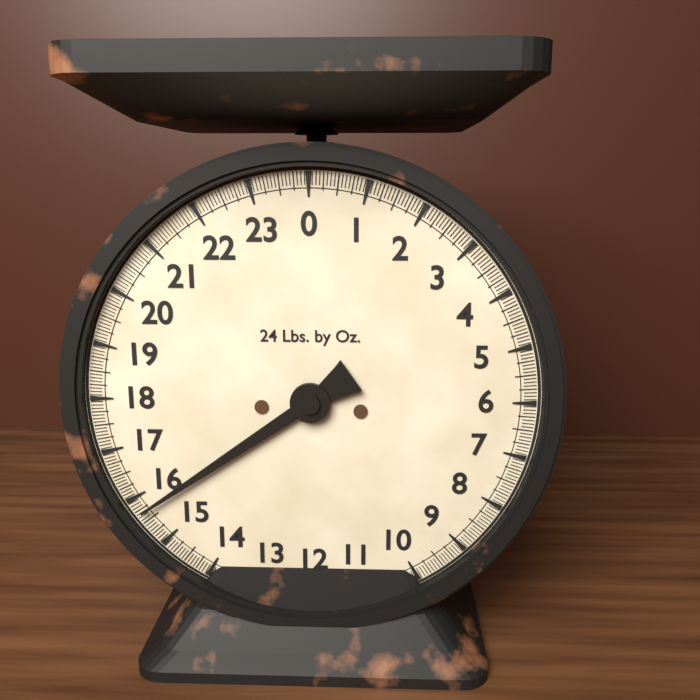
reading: 15.6875 lb
